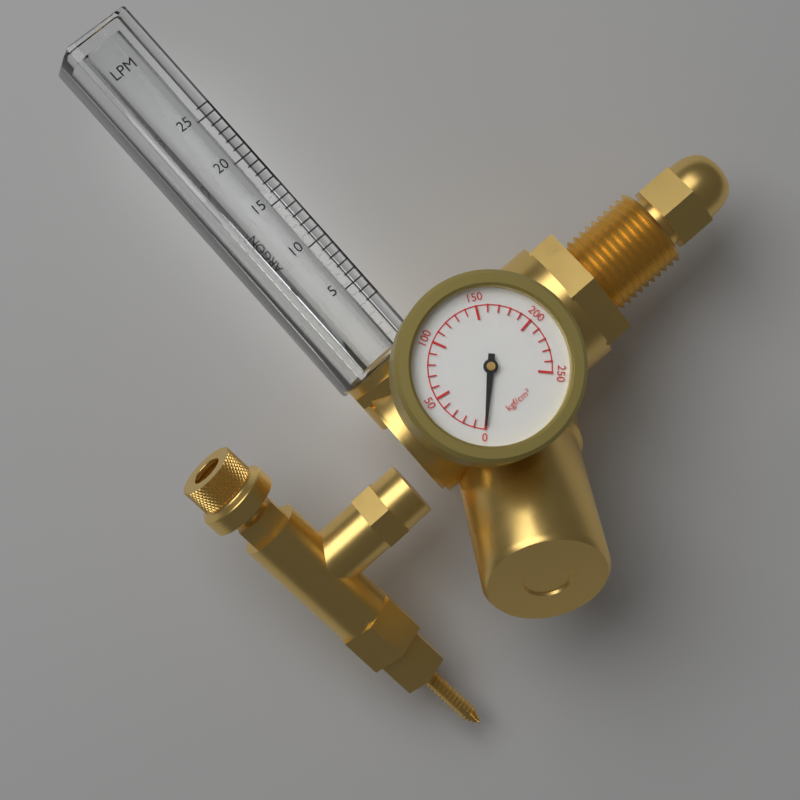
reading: 0 kgf/cm²
